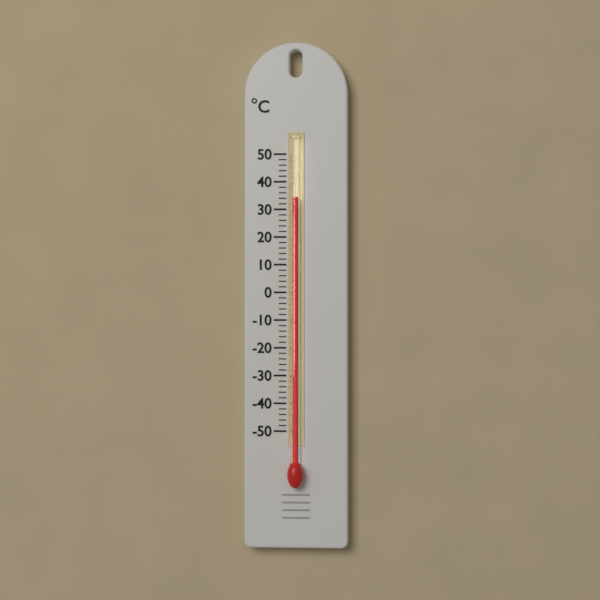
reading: 34 °C
